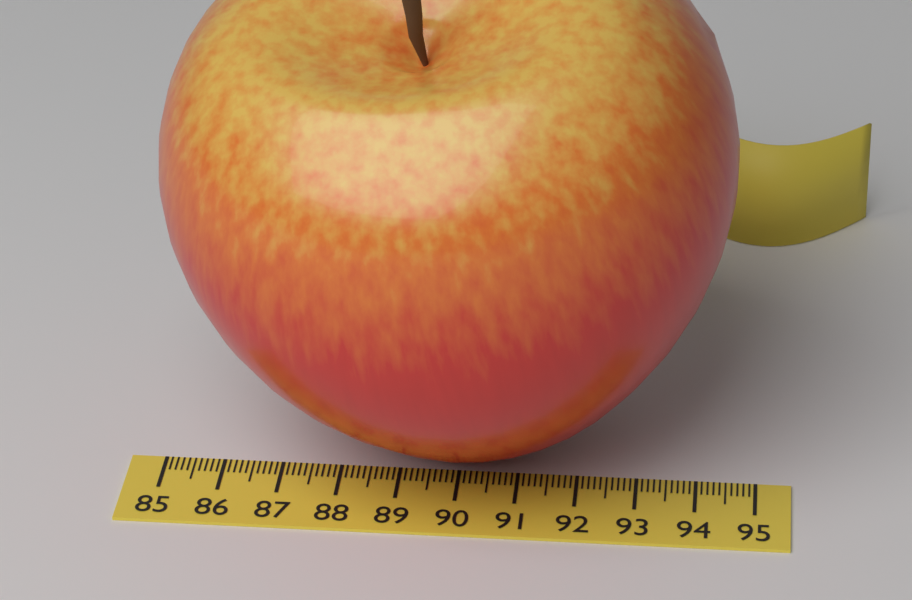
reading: 94.5 (no unit)
